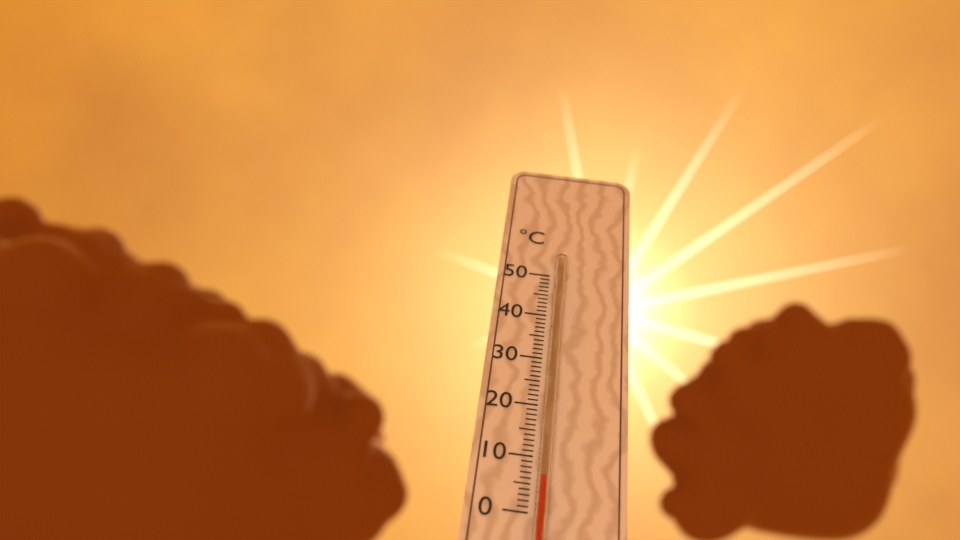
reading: 6 °C
